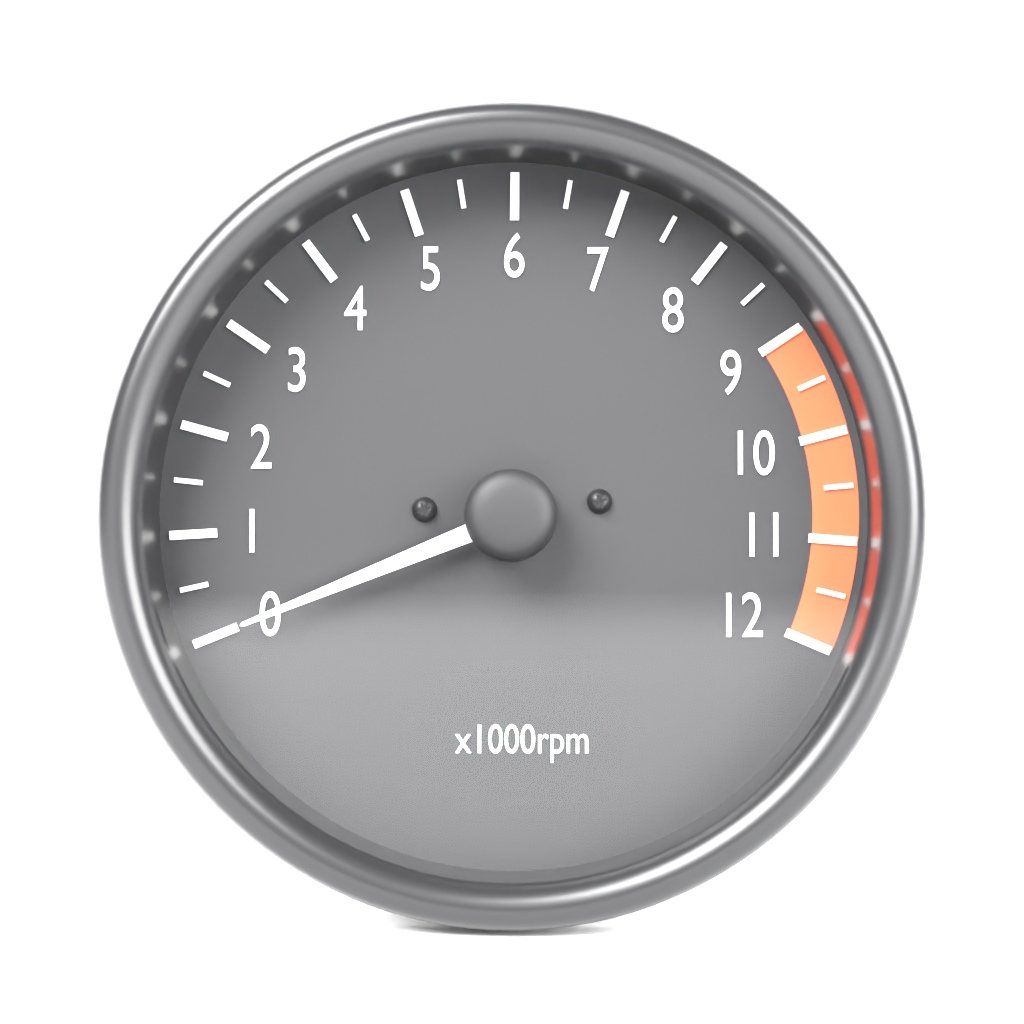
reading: 0 rpm
